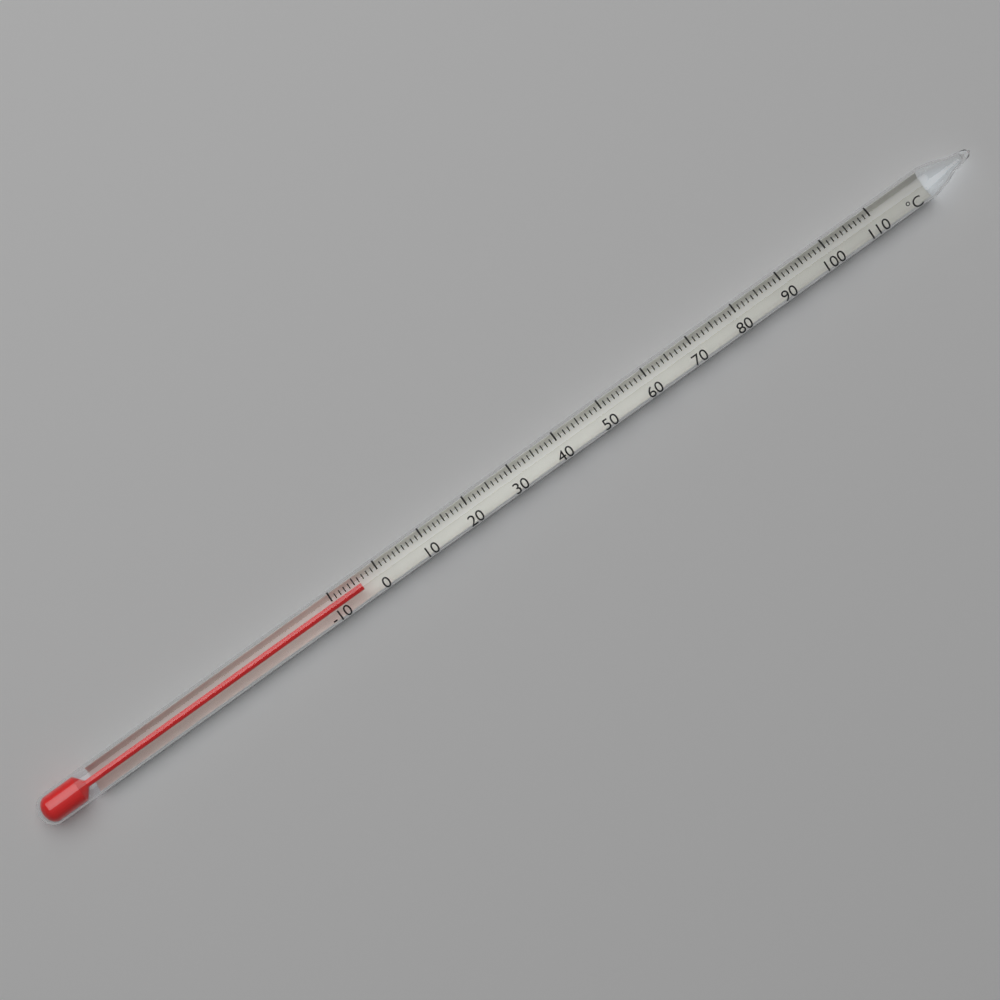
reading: -4 °C
